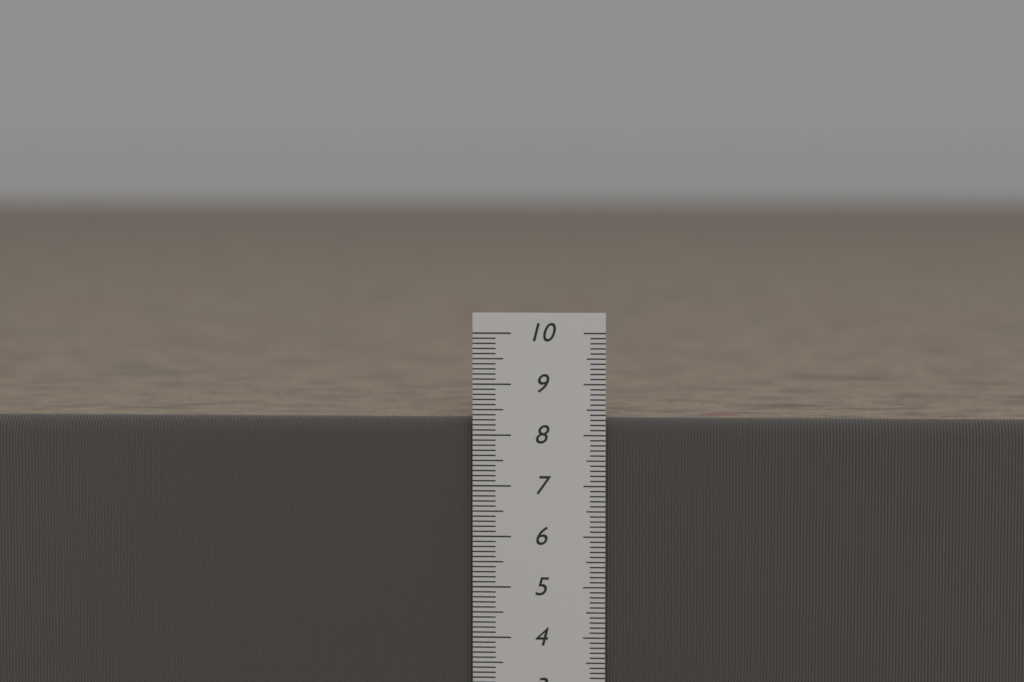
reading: 8.3 cm
